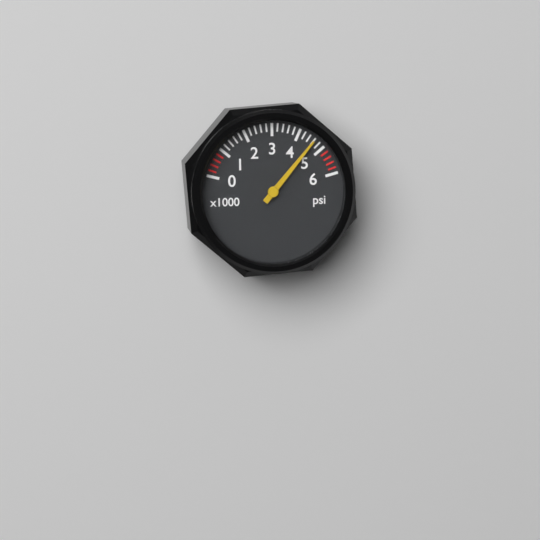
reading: 4600 psi
